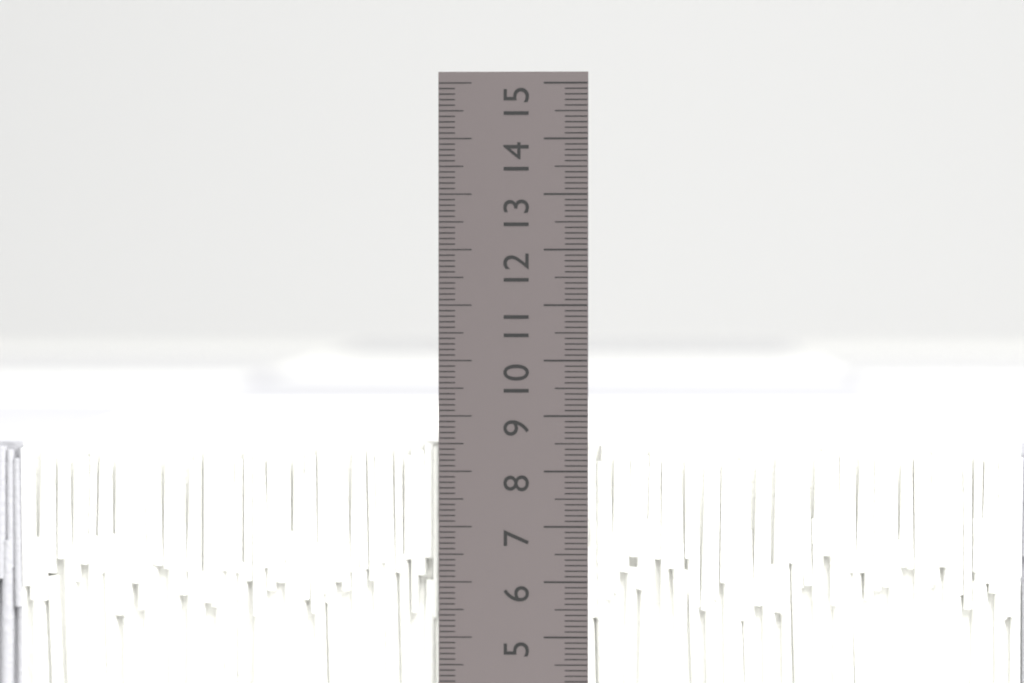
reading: 8.5 cm
